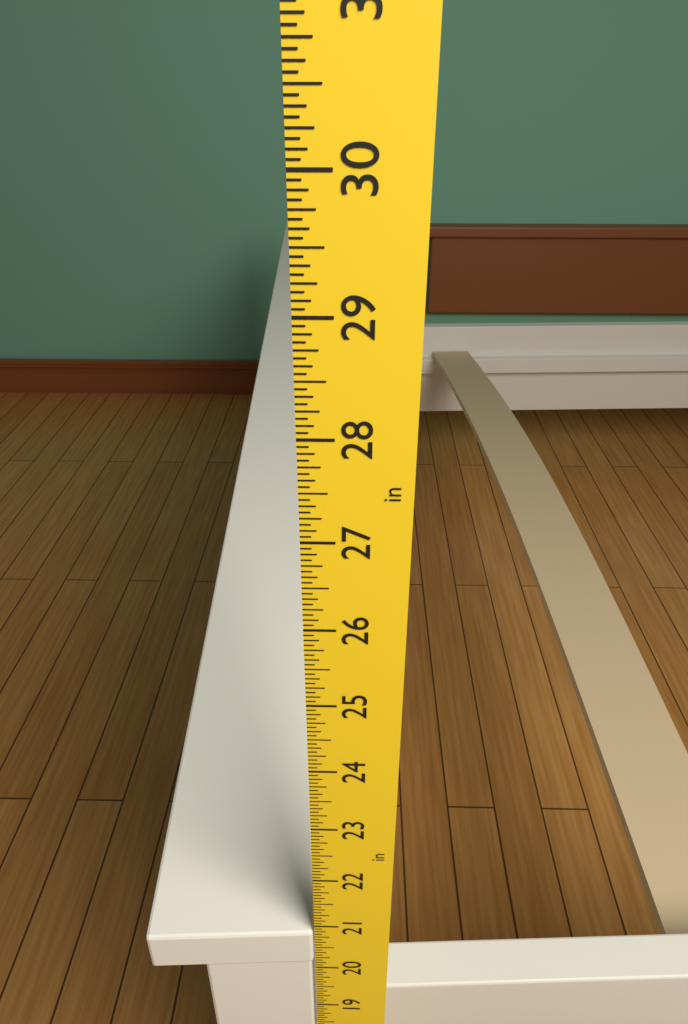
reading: 20.8750 in
